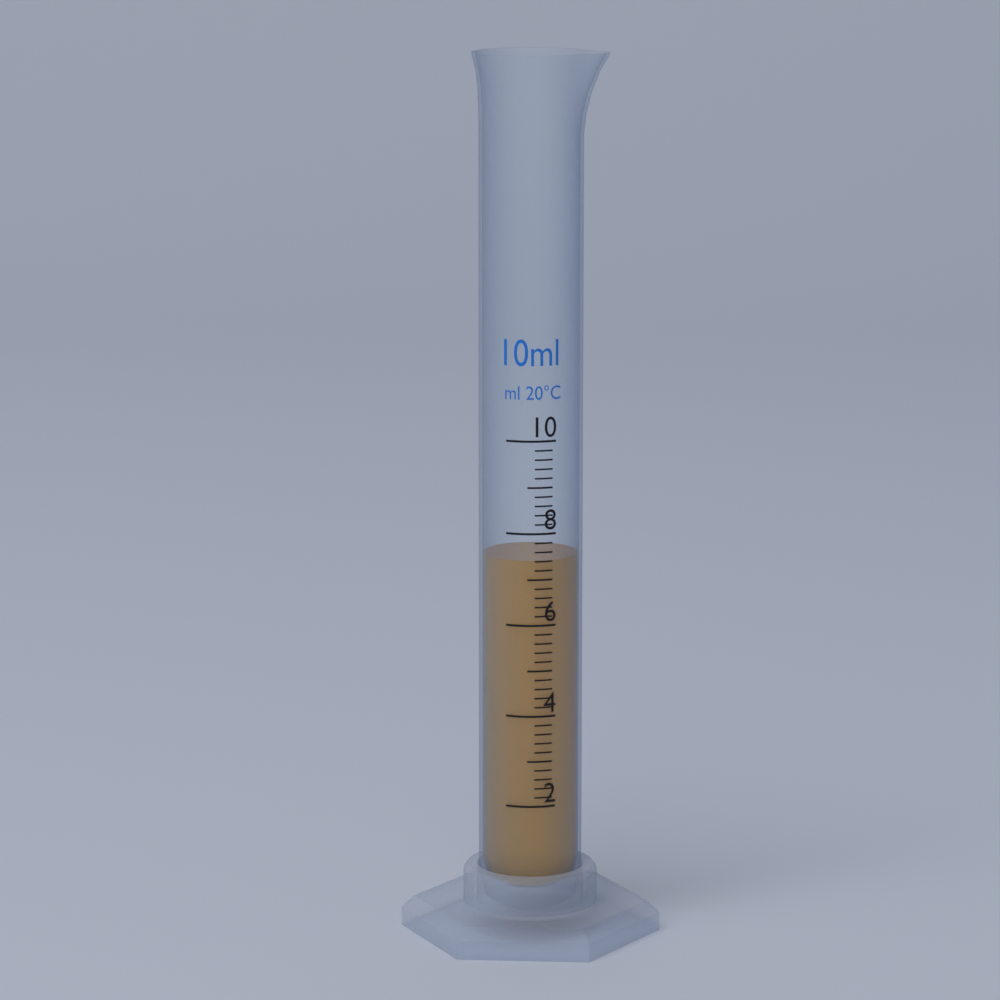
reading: 7.4 ml
